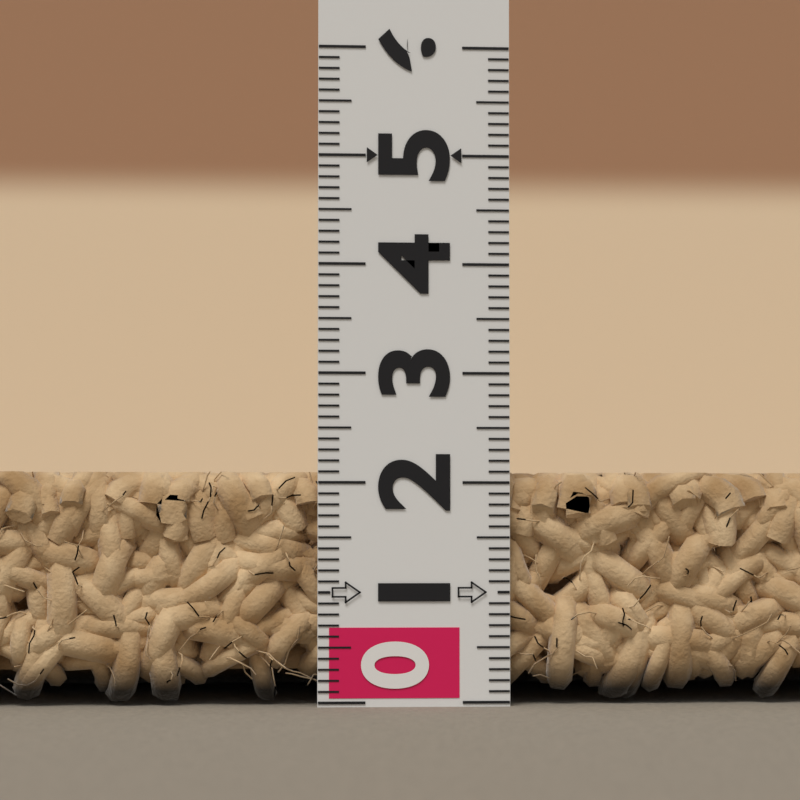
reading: 2.1 (no unit)
